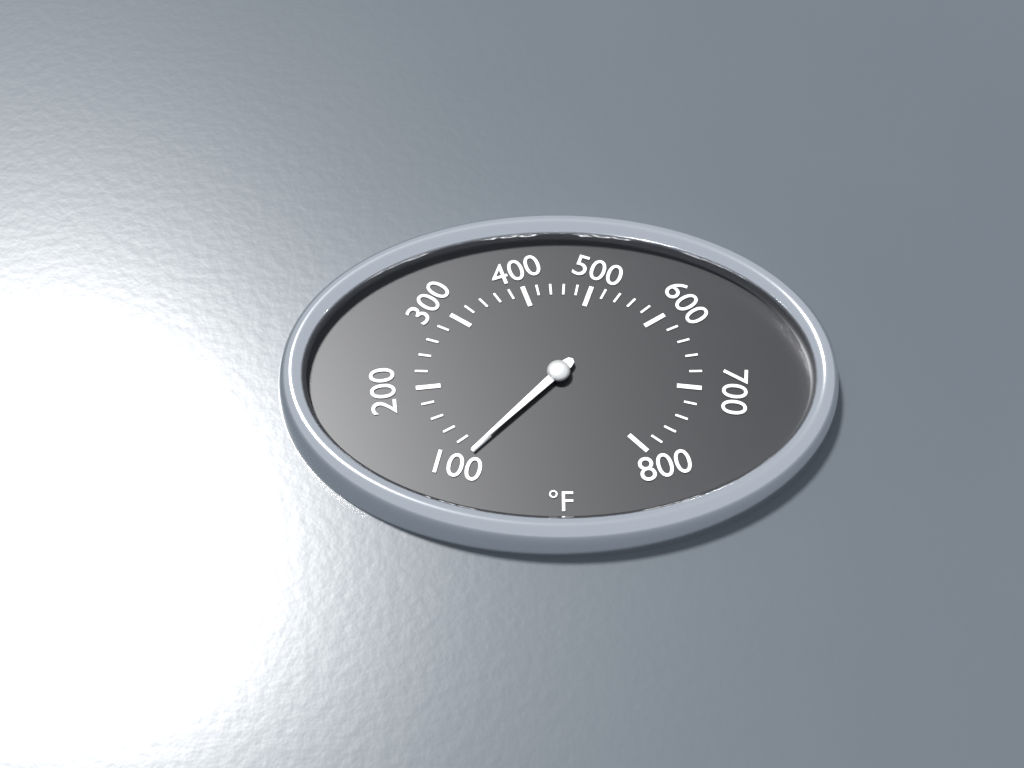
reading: 100 °F
